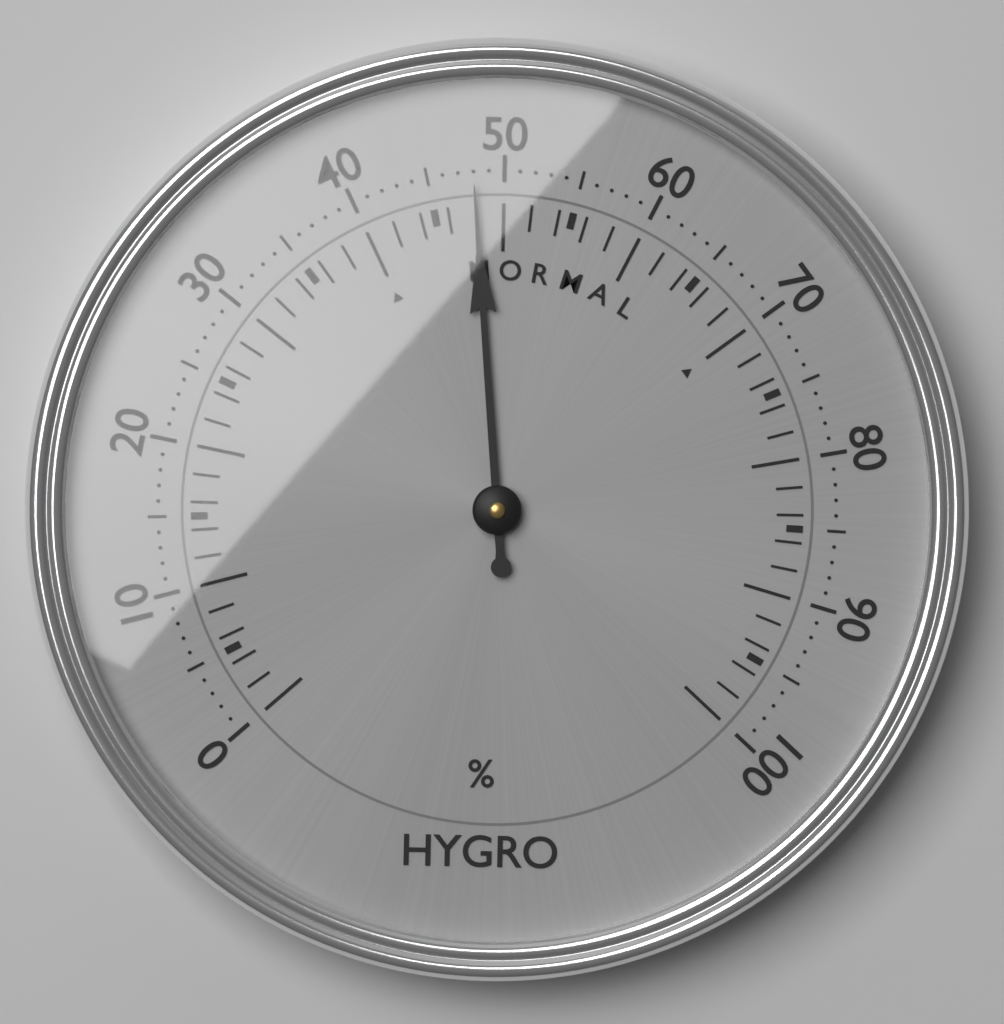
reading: 48 %
